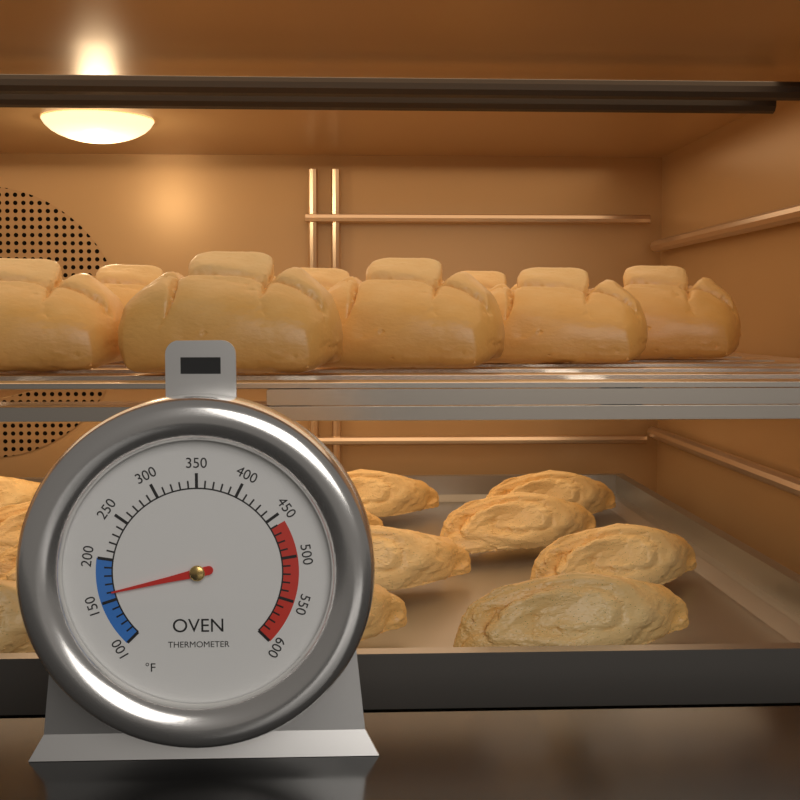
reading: 160 °F
